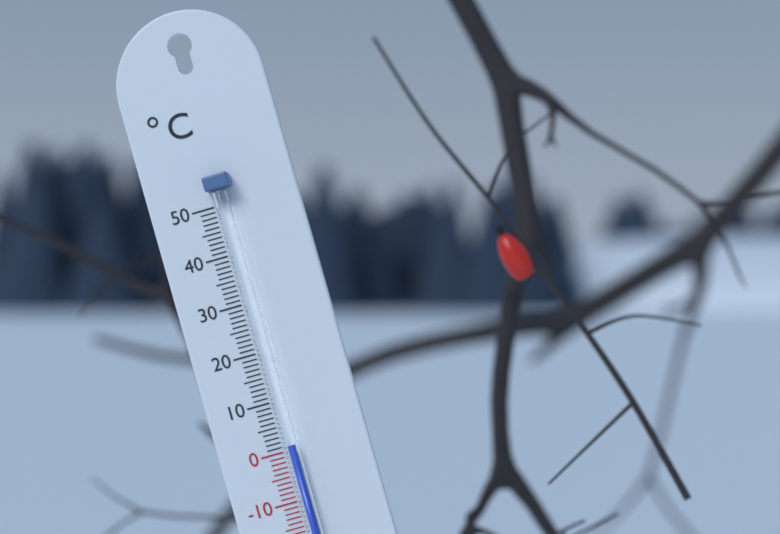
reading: 1 °C
